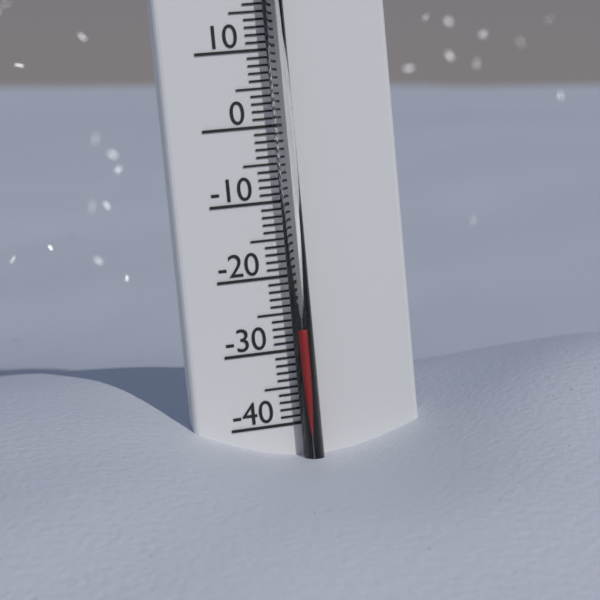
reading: -27 °C
